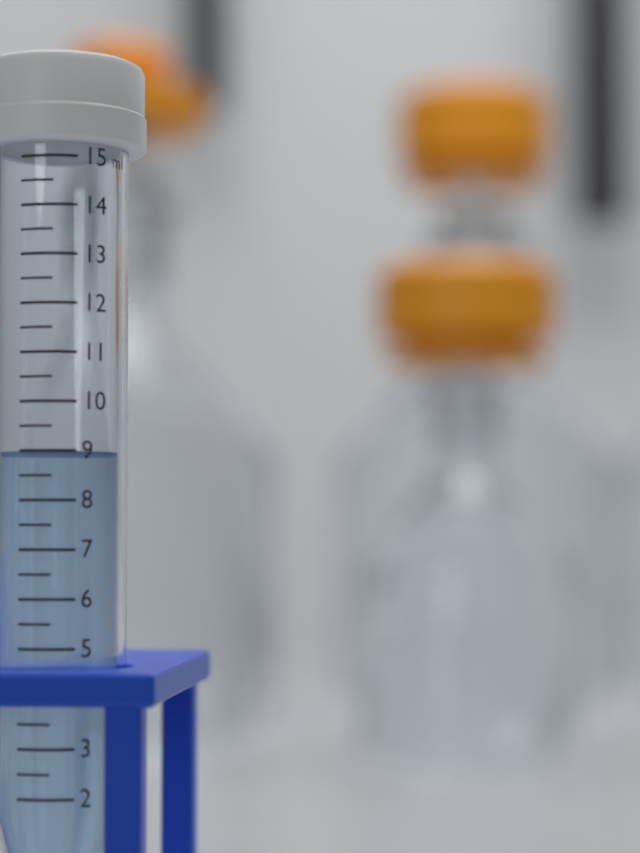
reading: 9.0 ml
